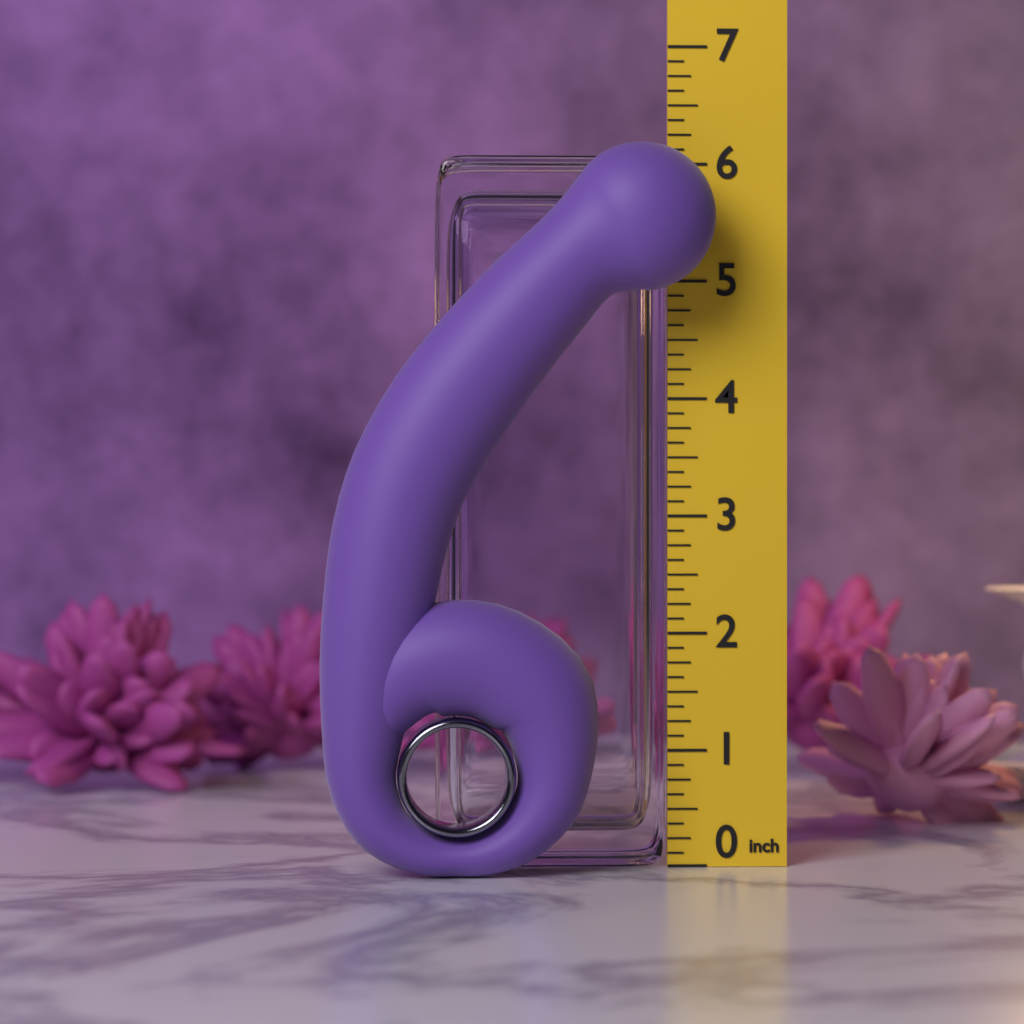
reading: 6.125 in
